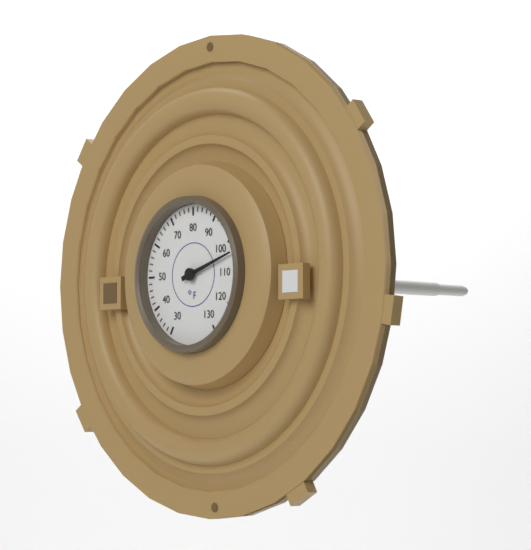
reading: 104 °F
